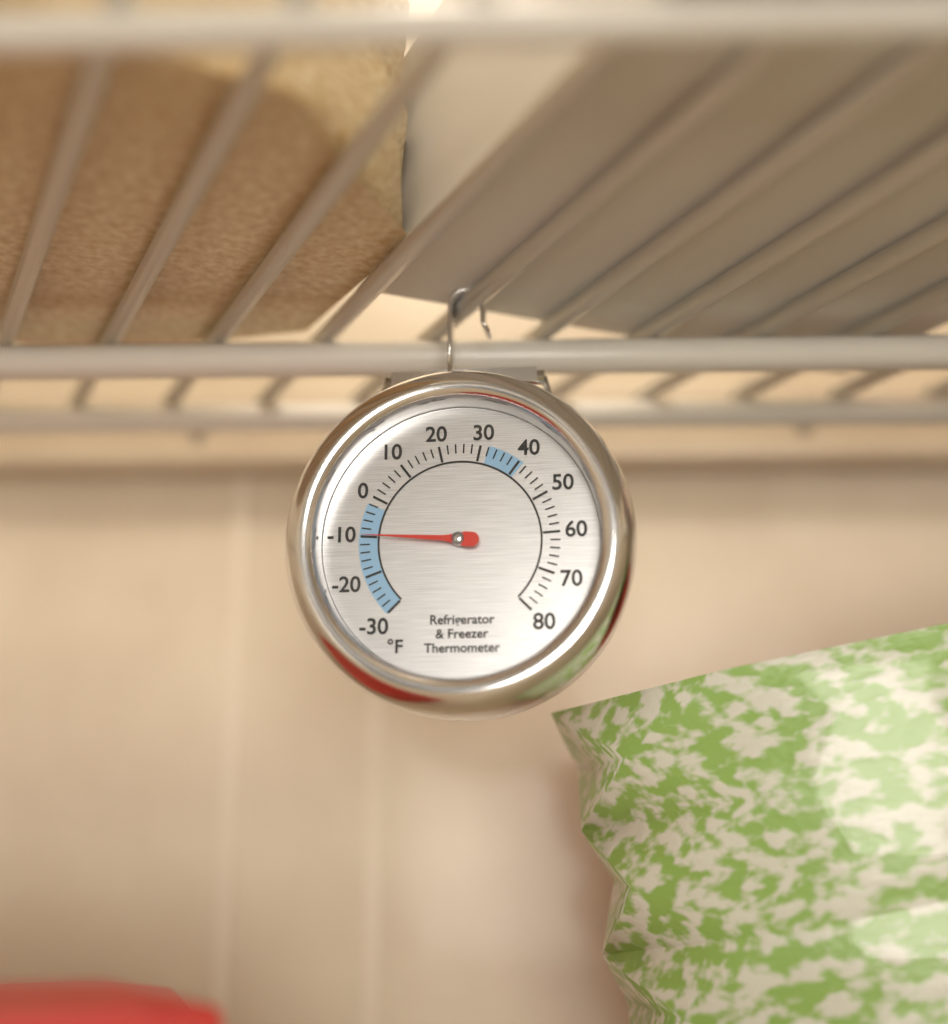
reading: -10 °F
